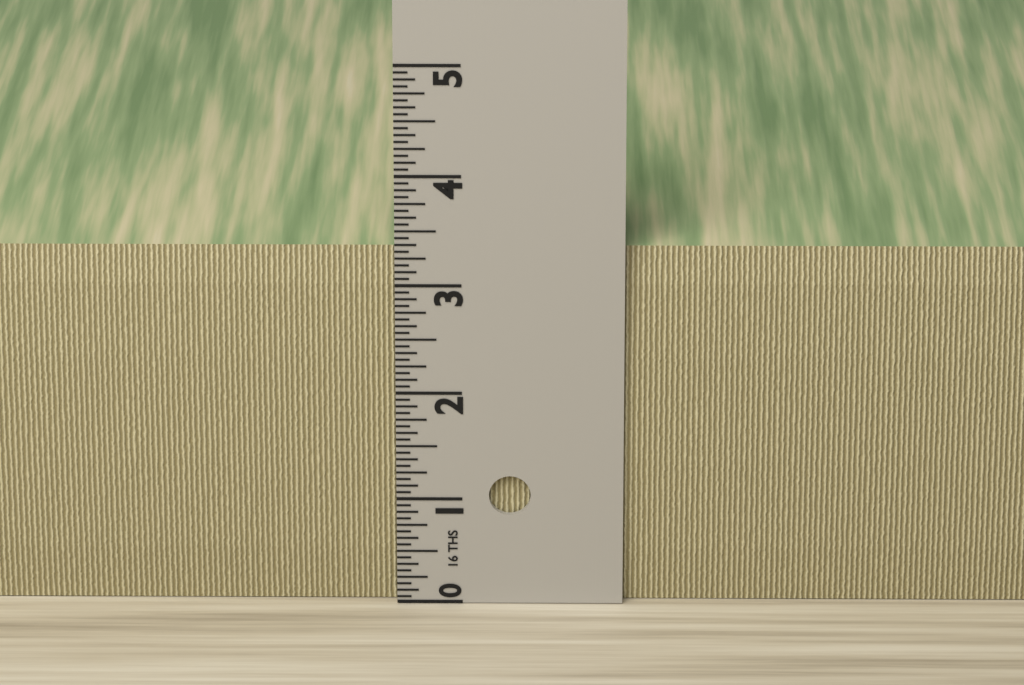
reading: 3.3125 in
